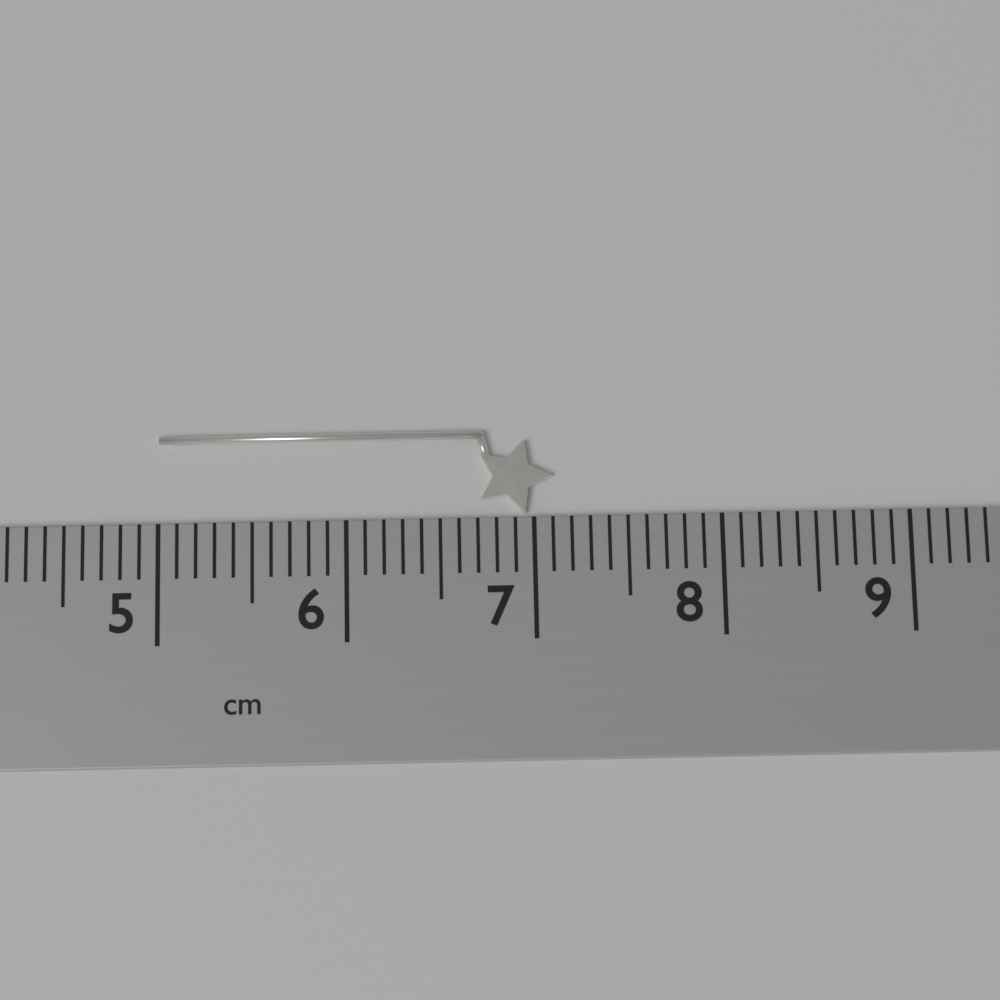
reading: 7.1 cm
